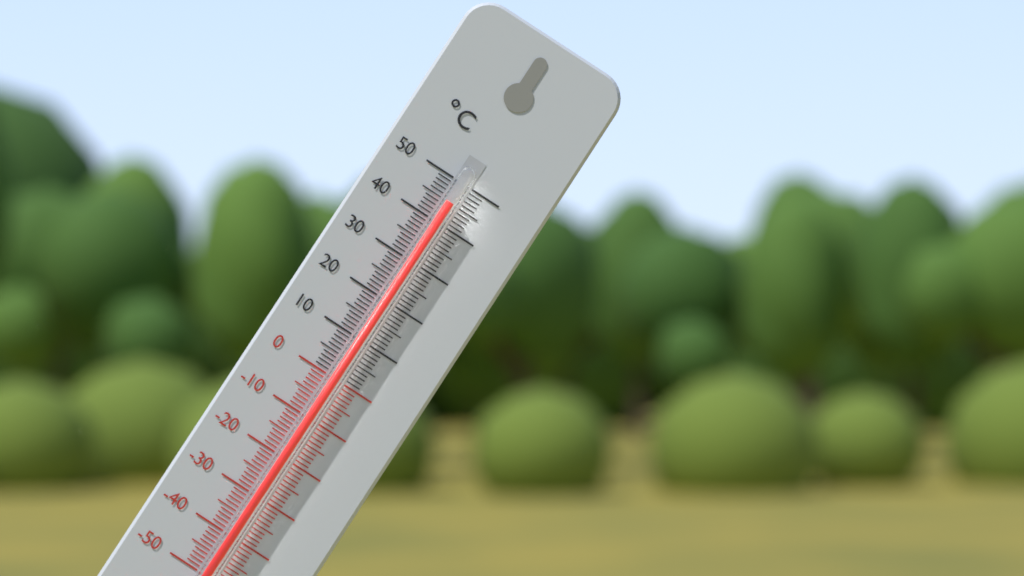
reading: 45 °C
